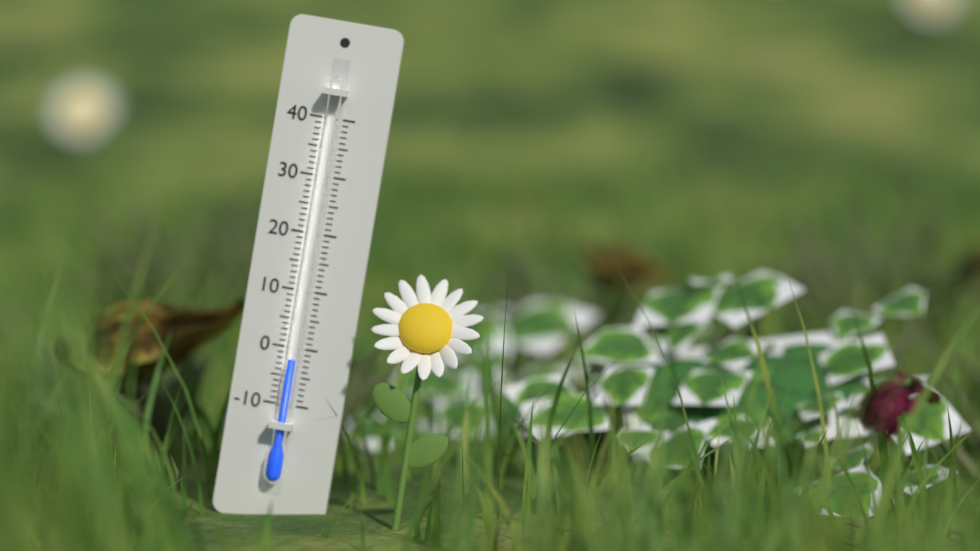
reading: -2 (no unit)
